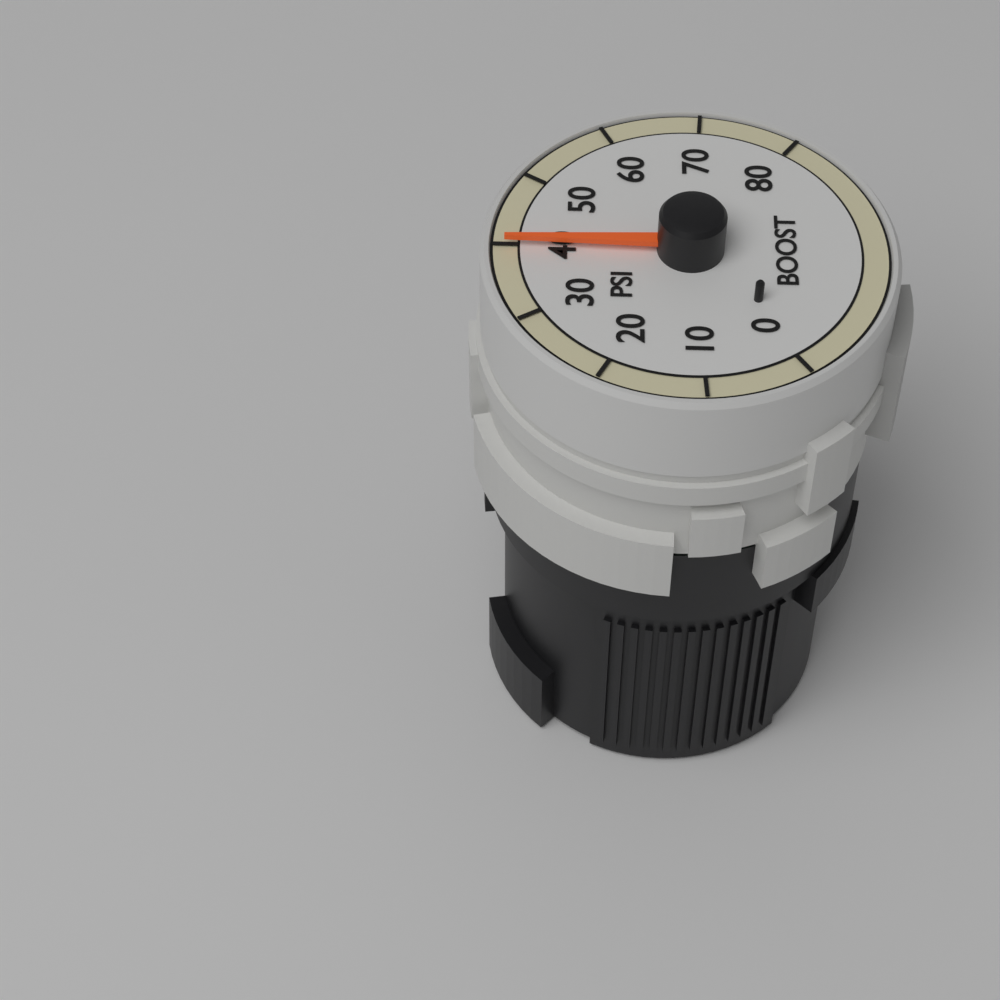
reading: 40 psi
